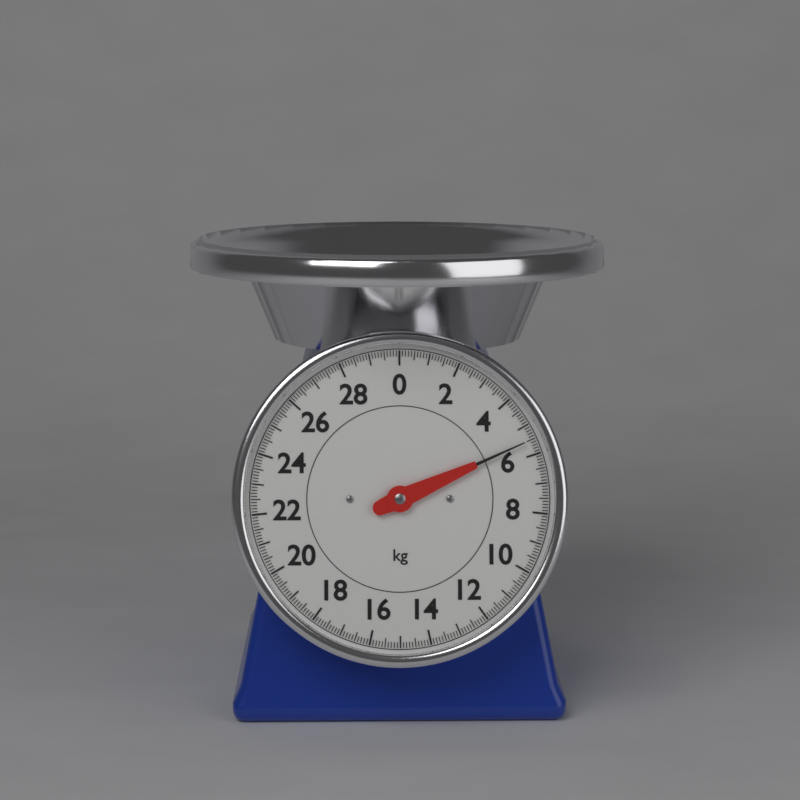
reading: 5.5 kg
